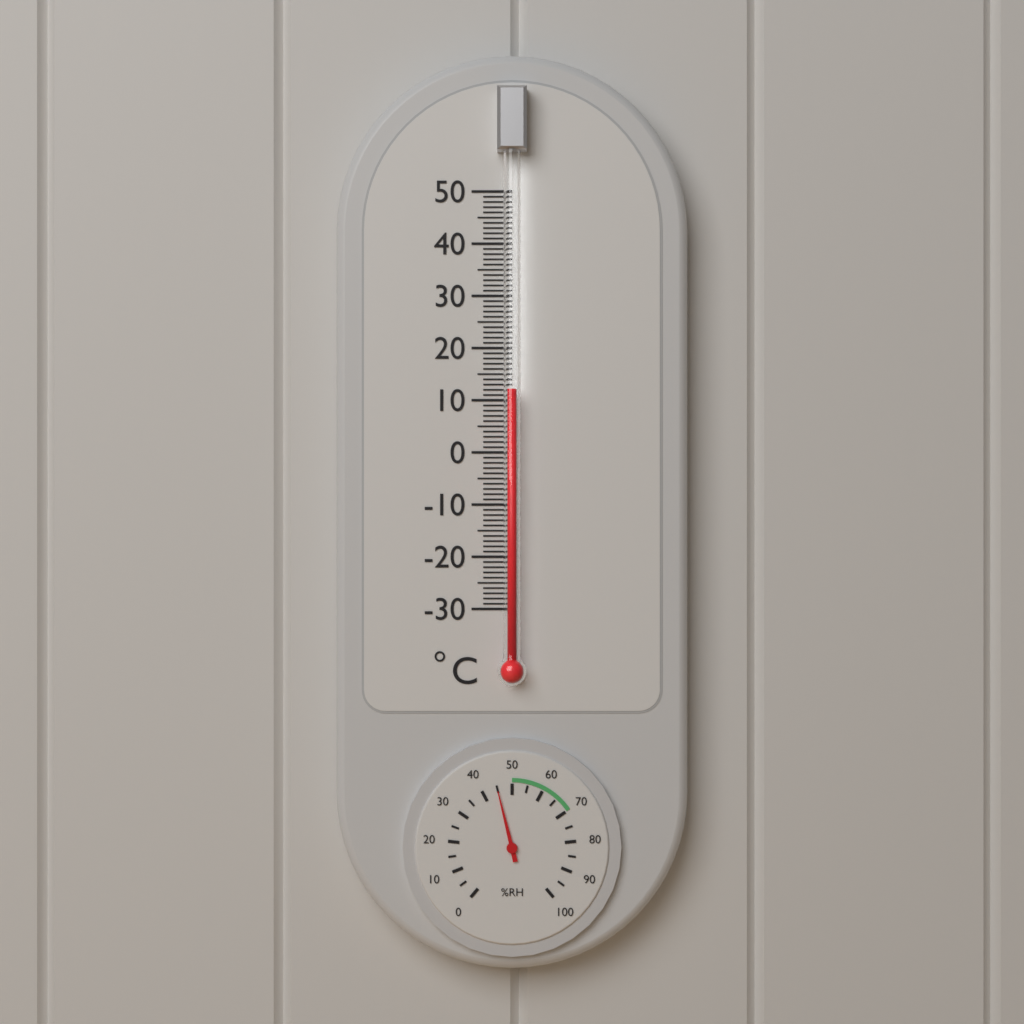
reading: 12 °C
